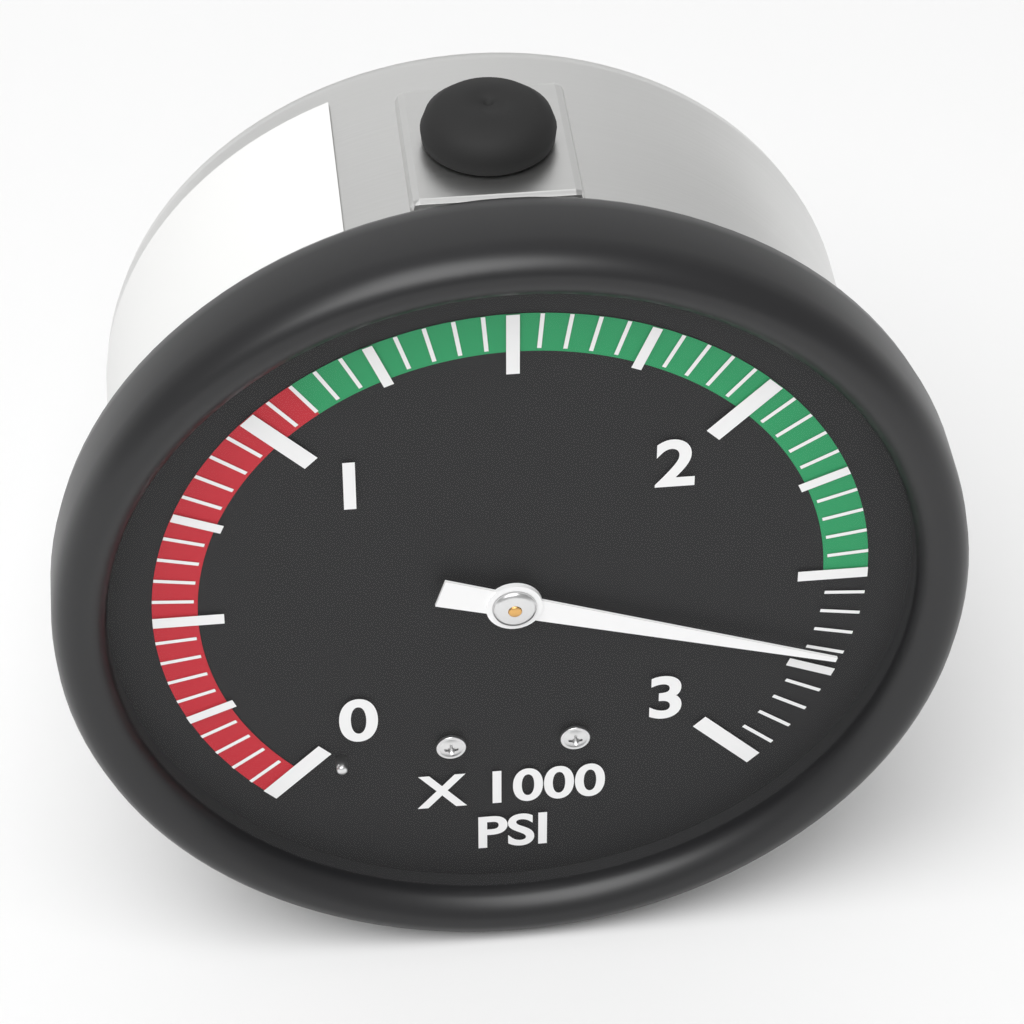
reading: 2700 psi
